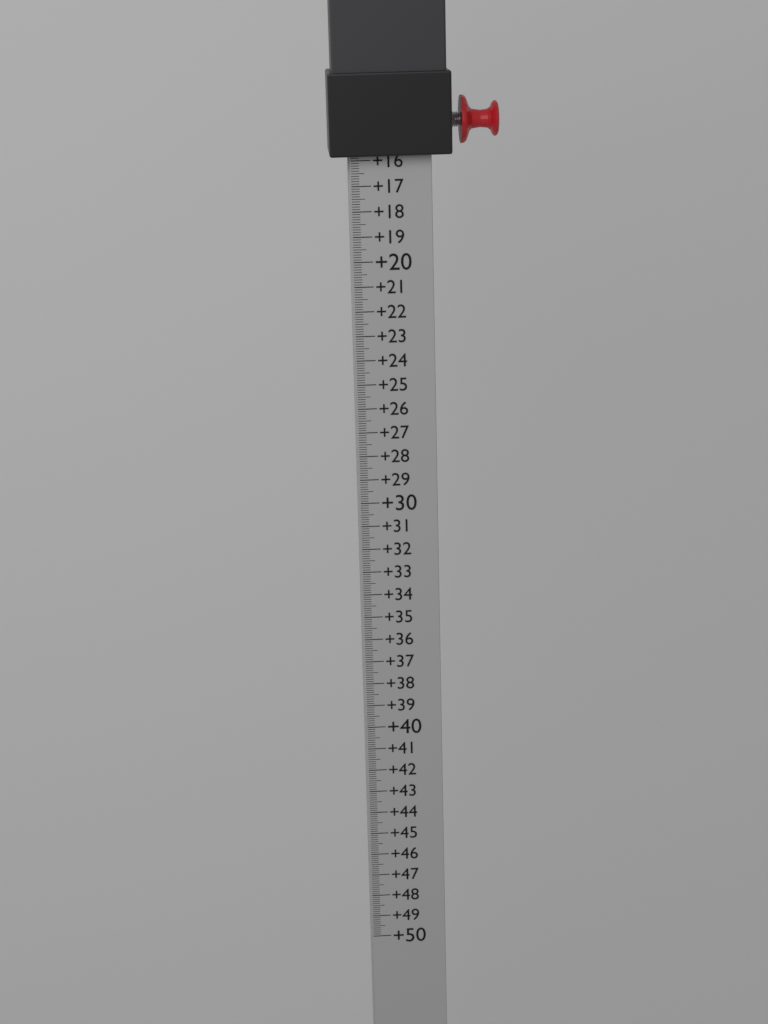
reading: 15.8 (no unit)
